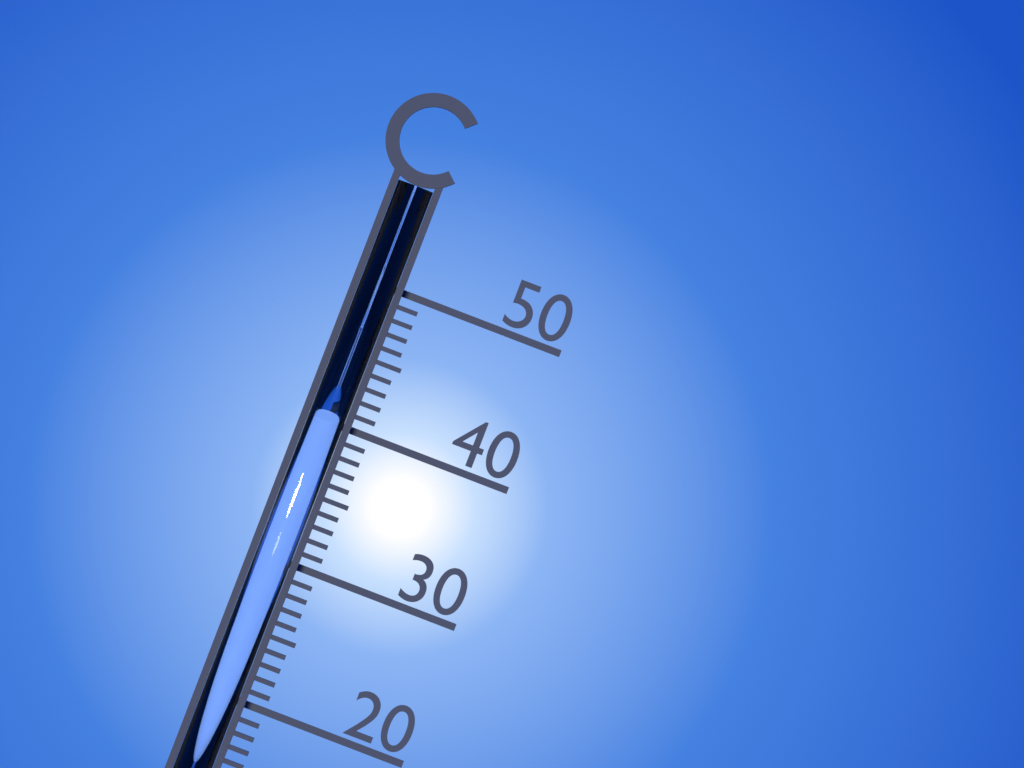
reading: 40 °C
